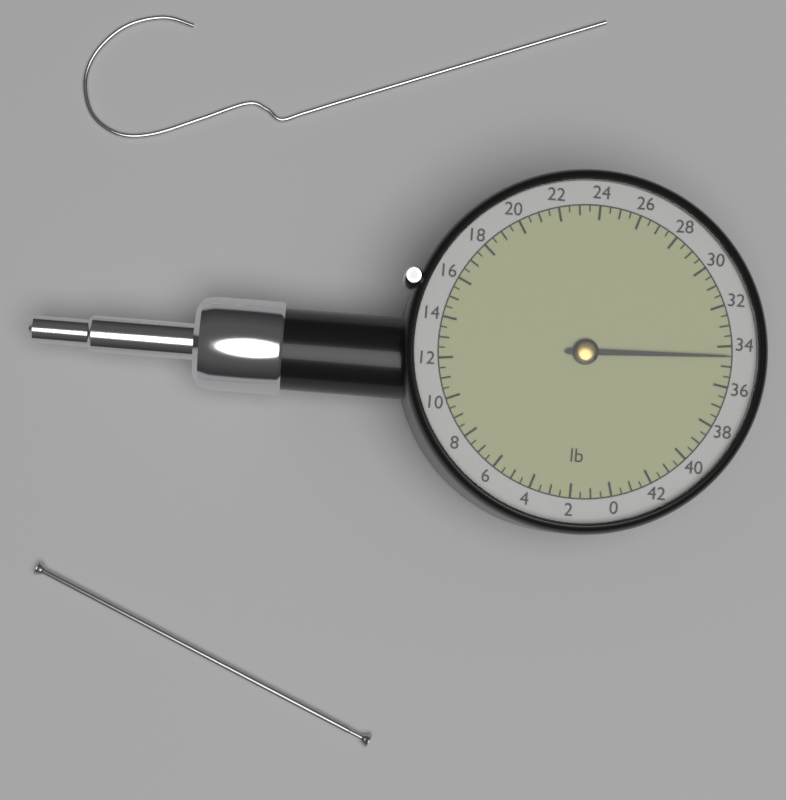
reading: 34.5 lb
